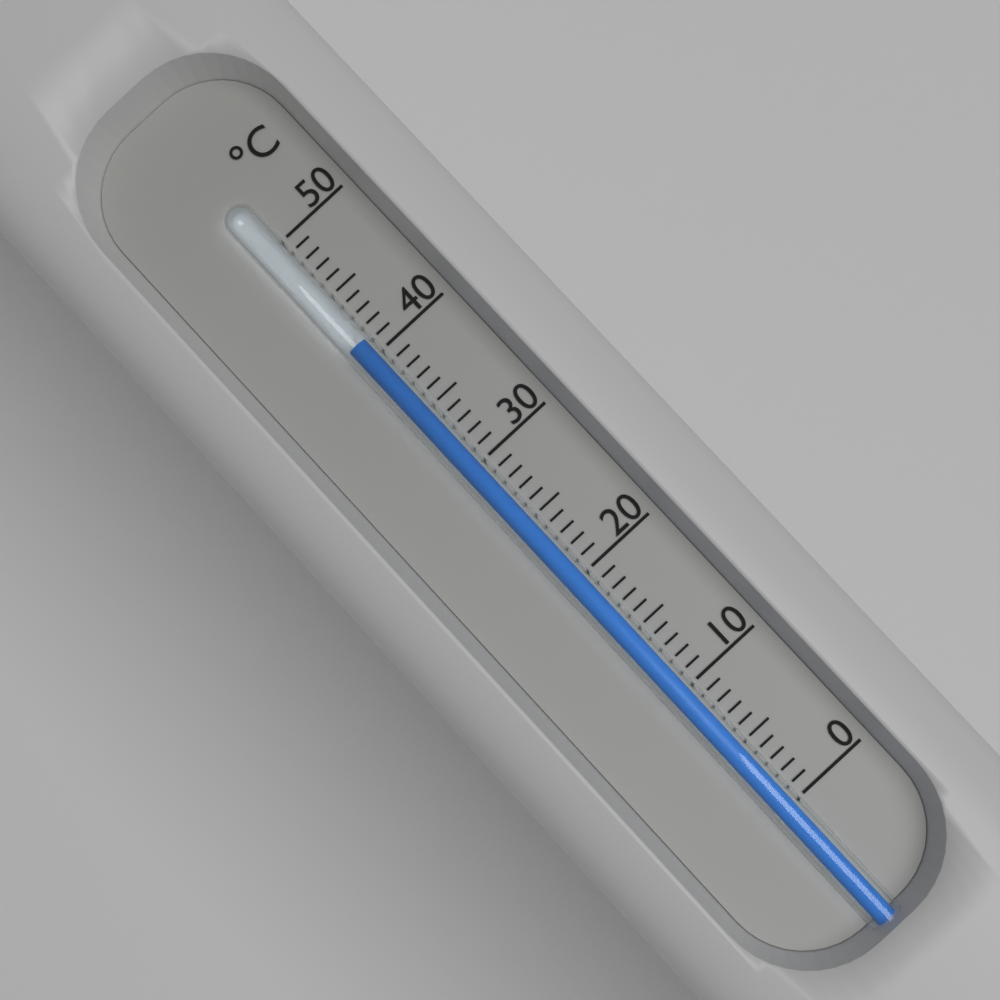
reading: 41 °C
